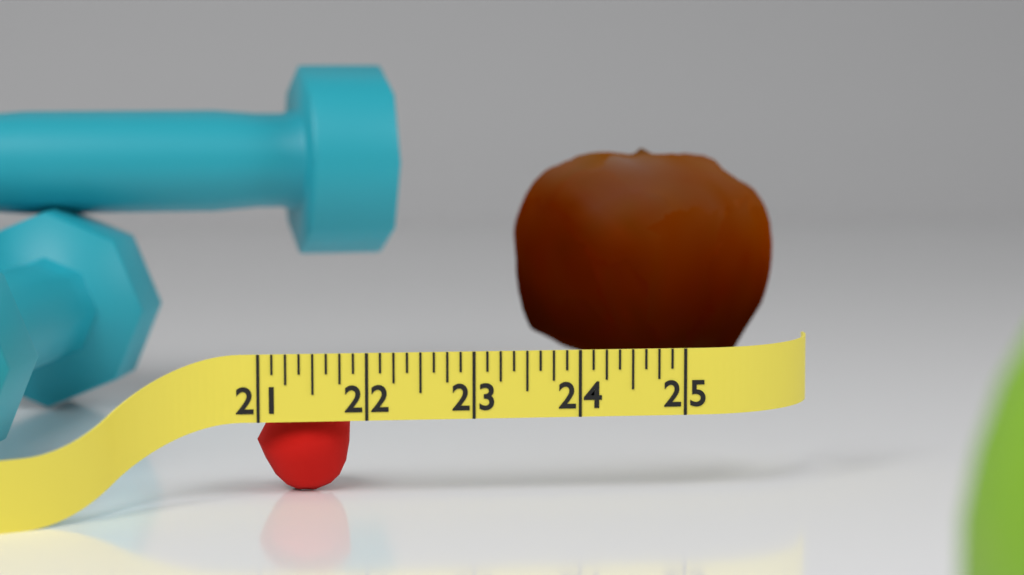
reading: 21.875 (no unit)
